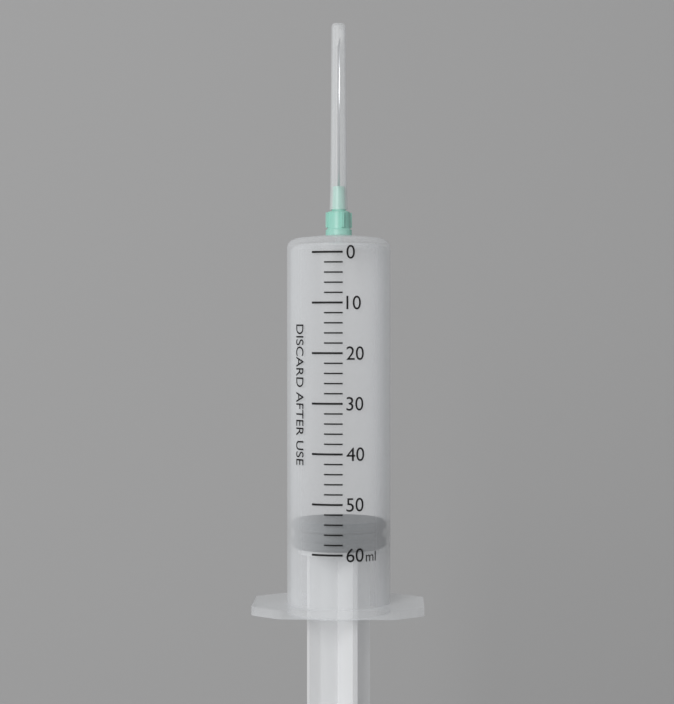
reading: 54 ml
